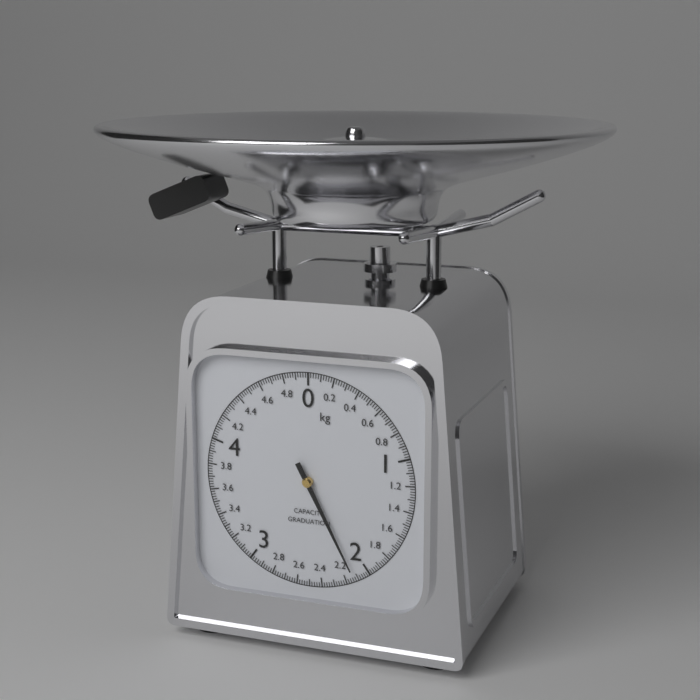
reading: 2.12 kg
